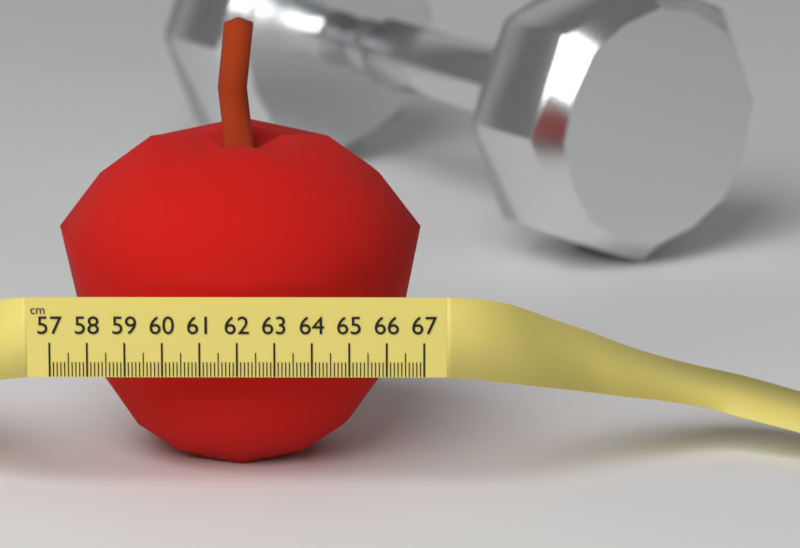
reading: 66.9 cm
